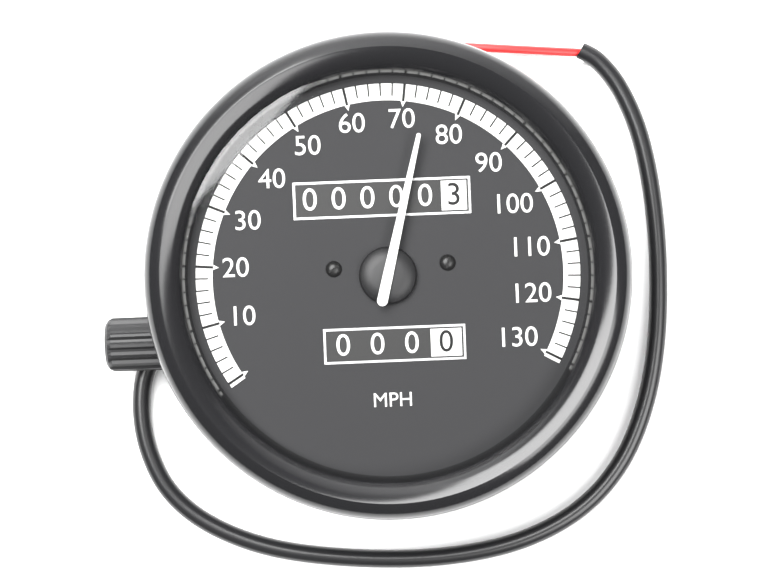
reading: 74 MPH
